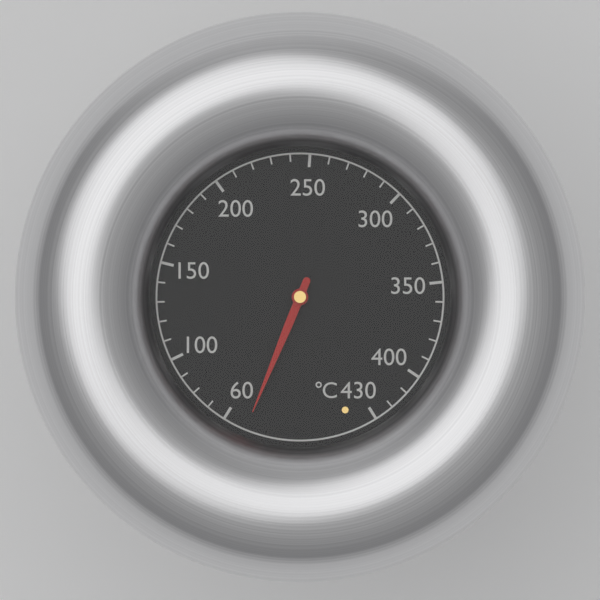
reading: 48 °C
